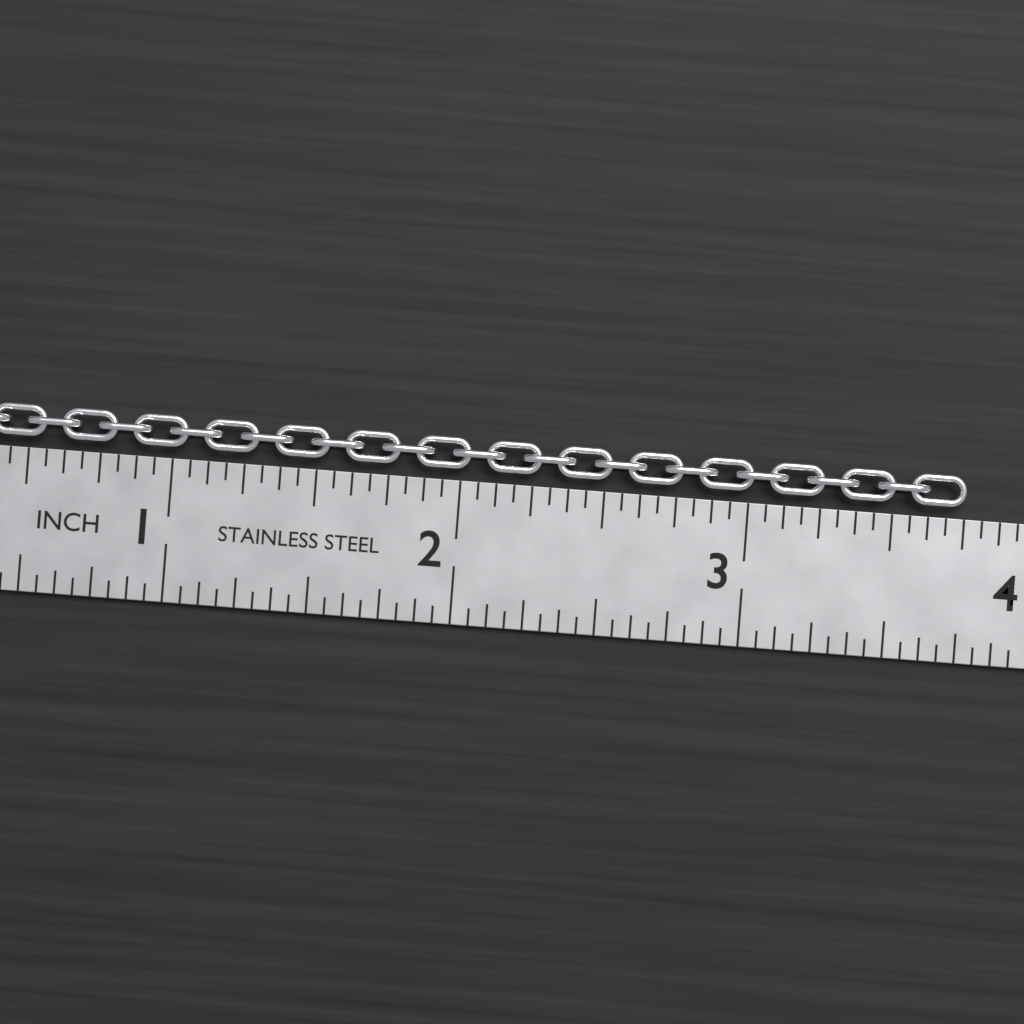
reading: 3.7500 in
